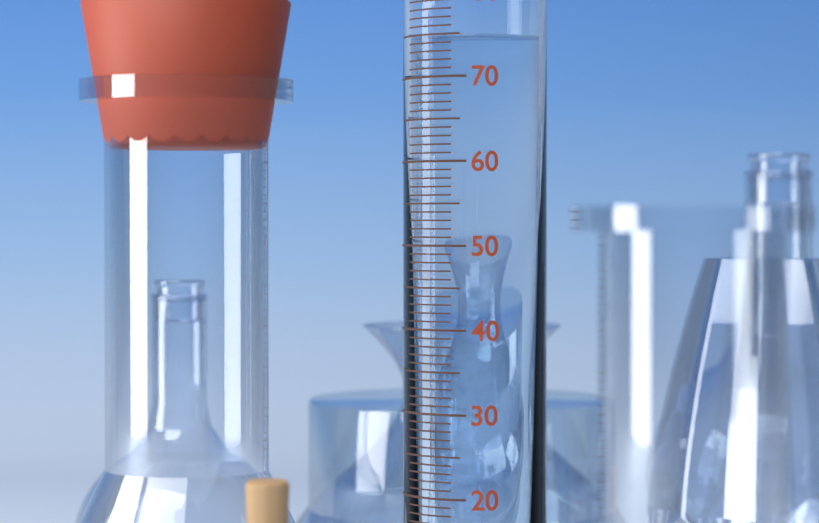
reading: 75 ml
